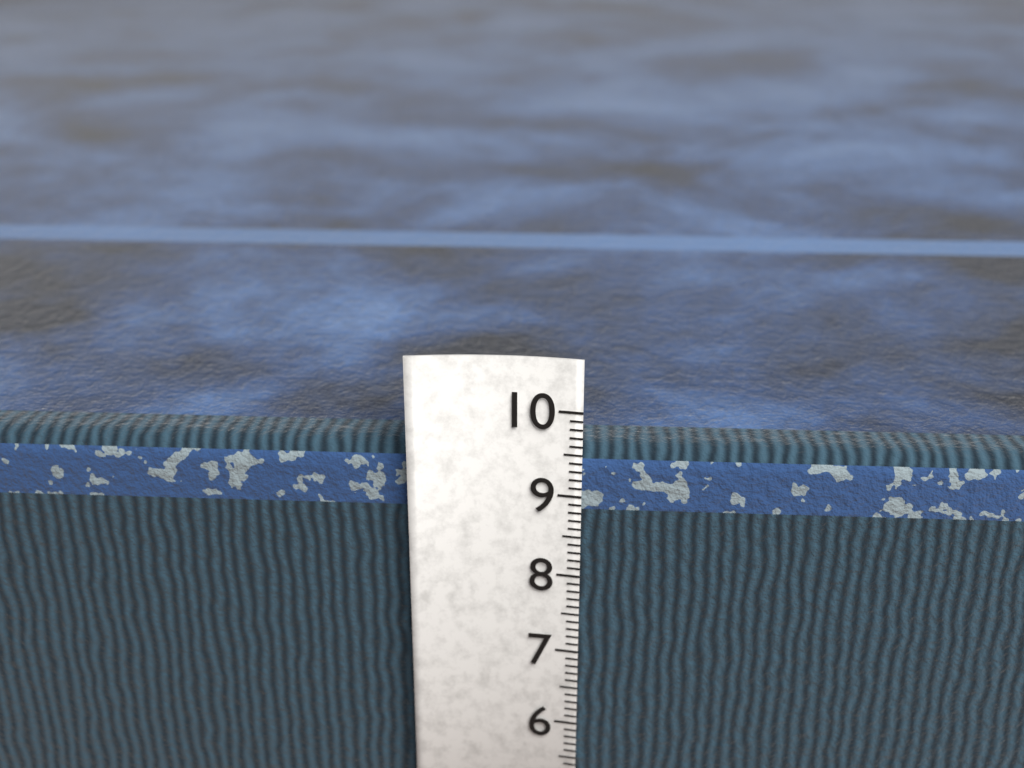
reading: 9.5 cm
